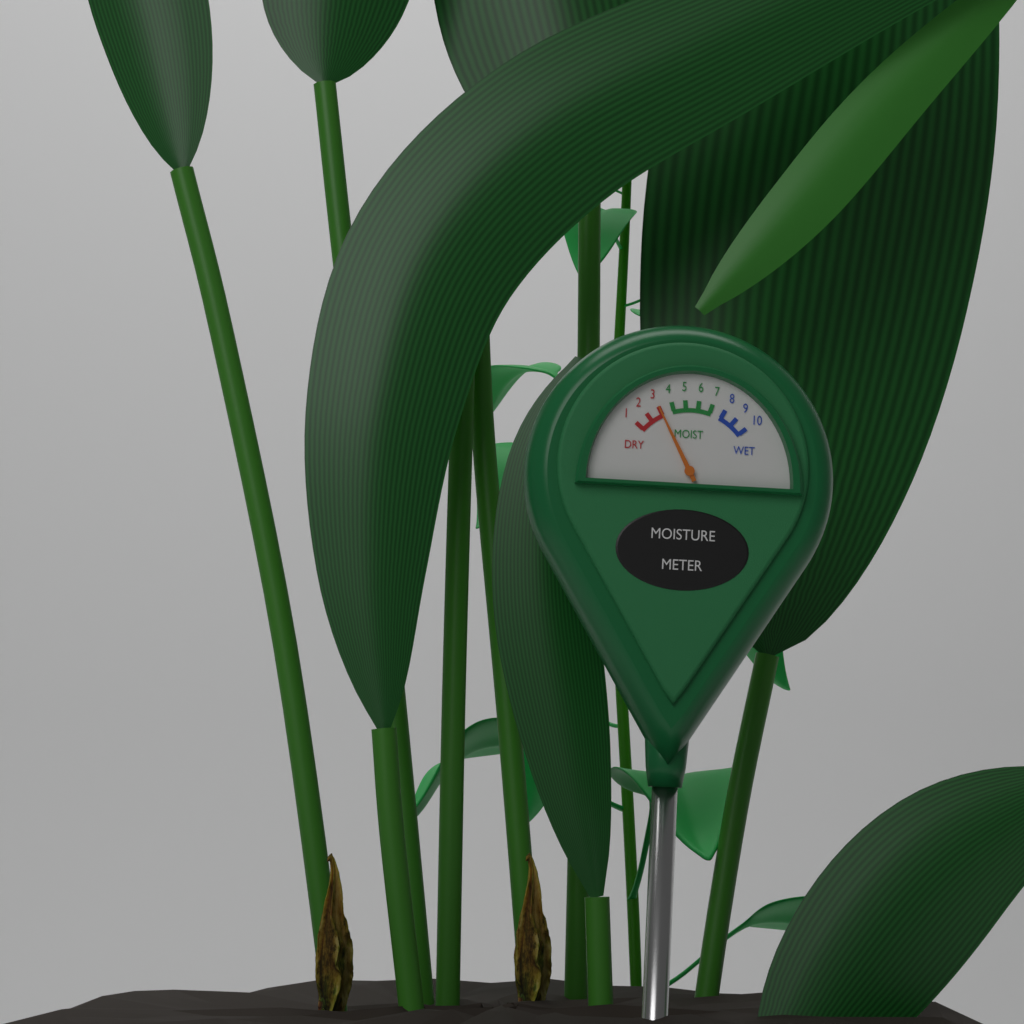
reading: 3 (no unit)
